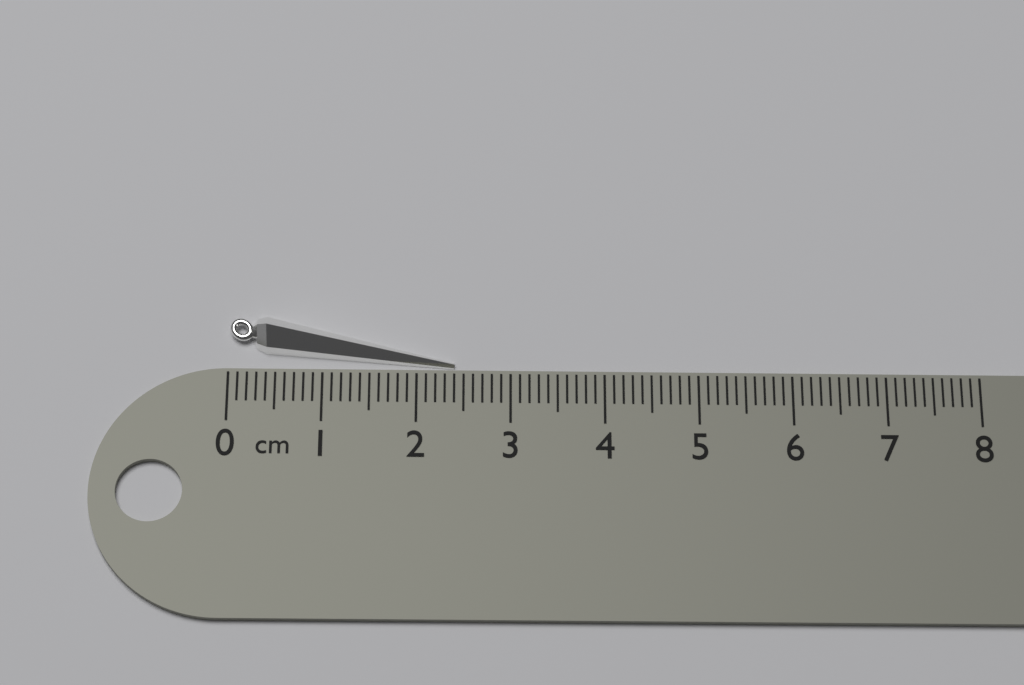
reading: 2.4 cm
